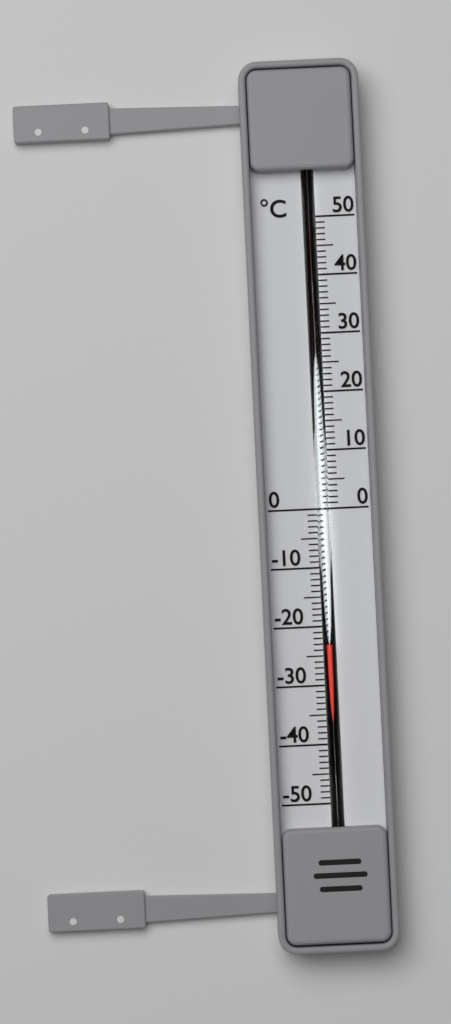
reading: -23 °C
